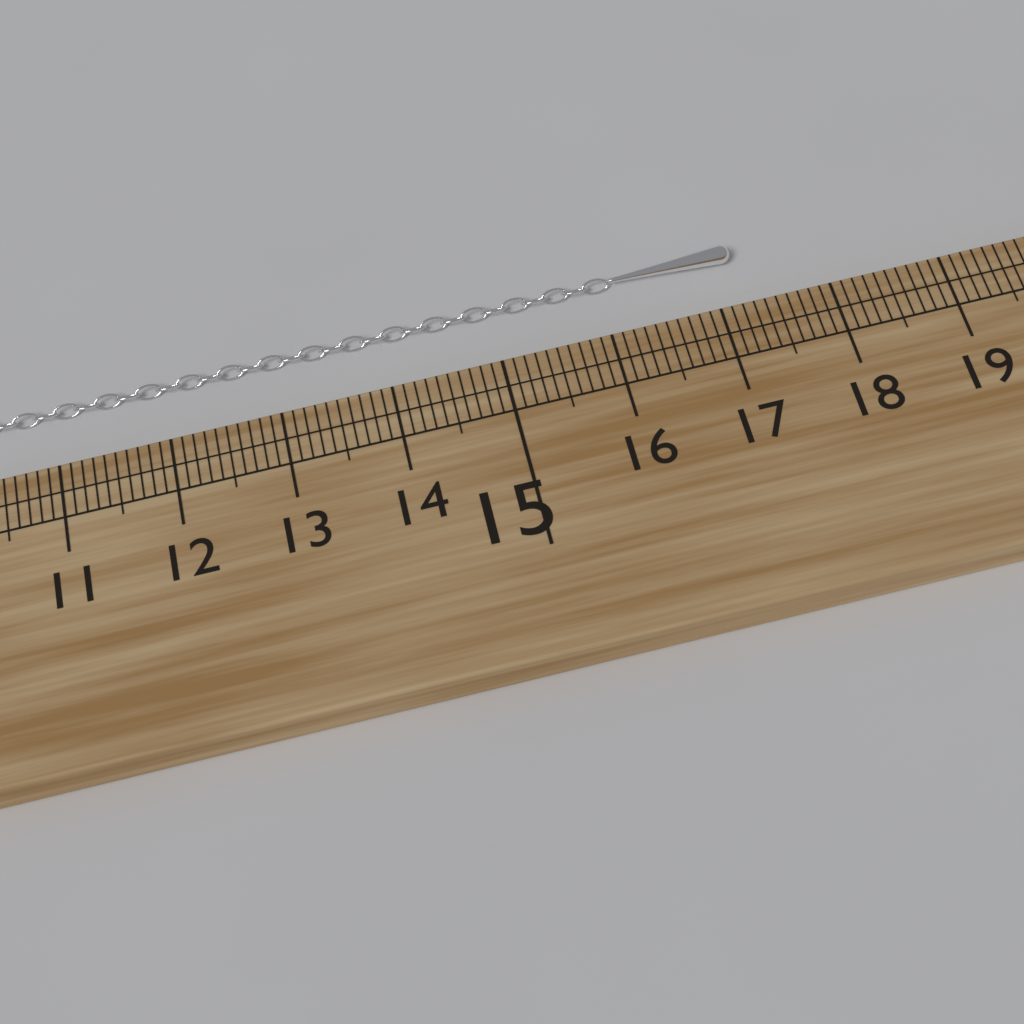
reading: 17.3 cm
